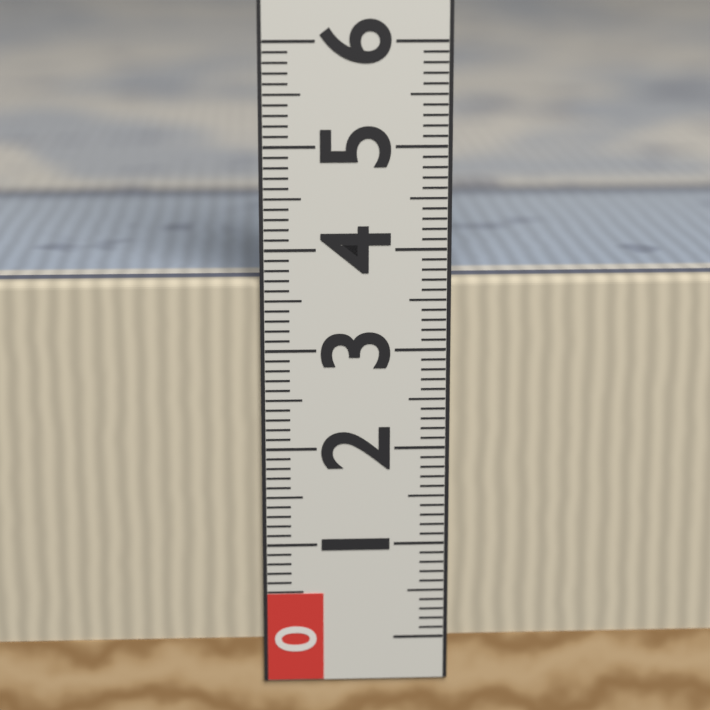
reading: 3.7 (no unit)
